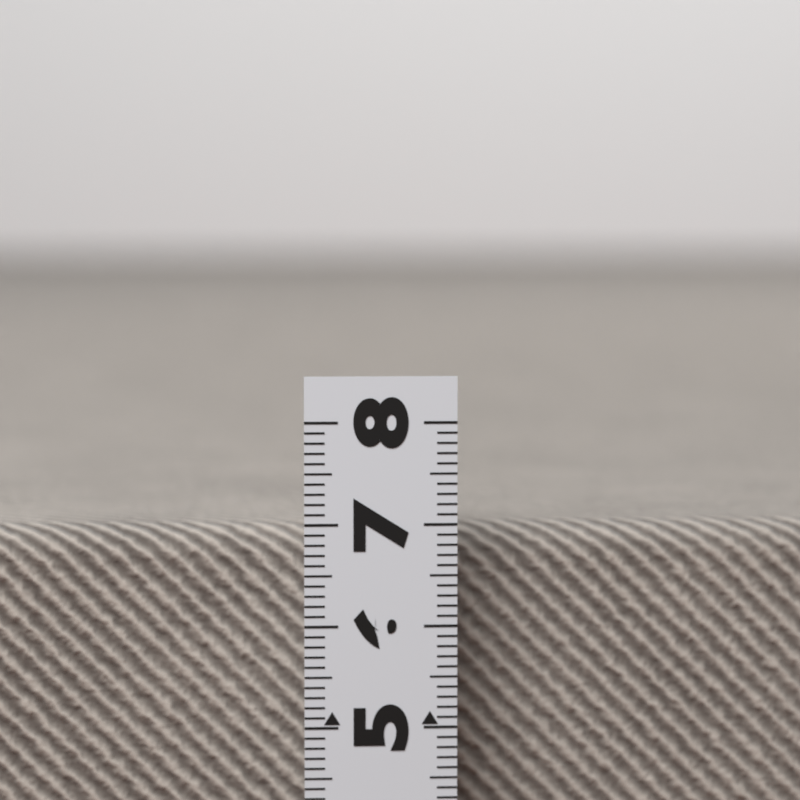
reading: 6.9 (no unit)
